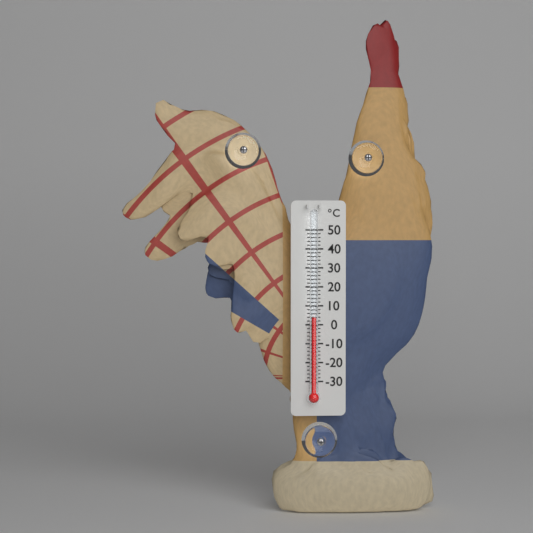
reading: 4 °C
